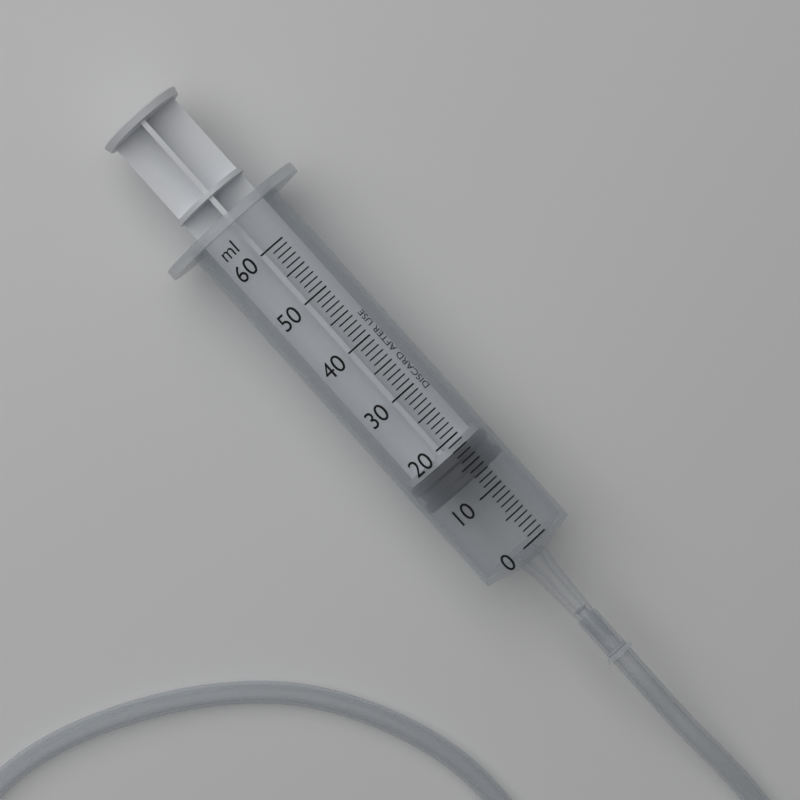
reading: 13 ml
